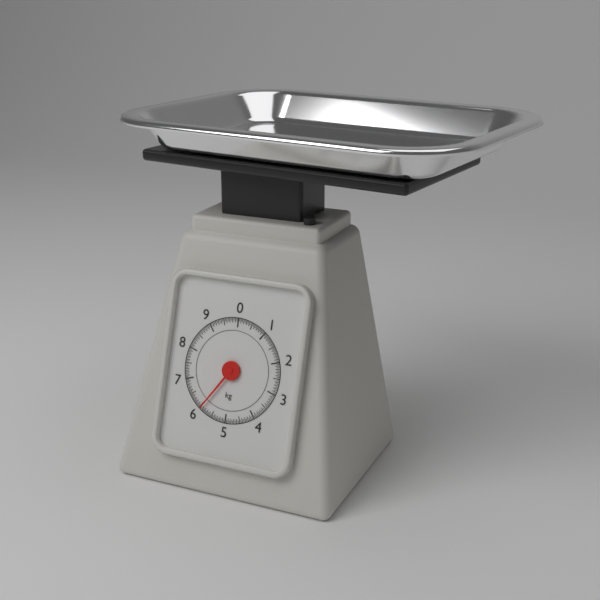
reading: 5.95 kg
